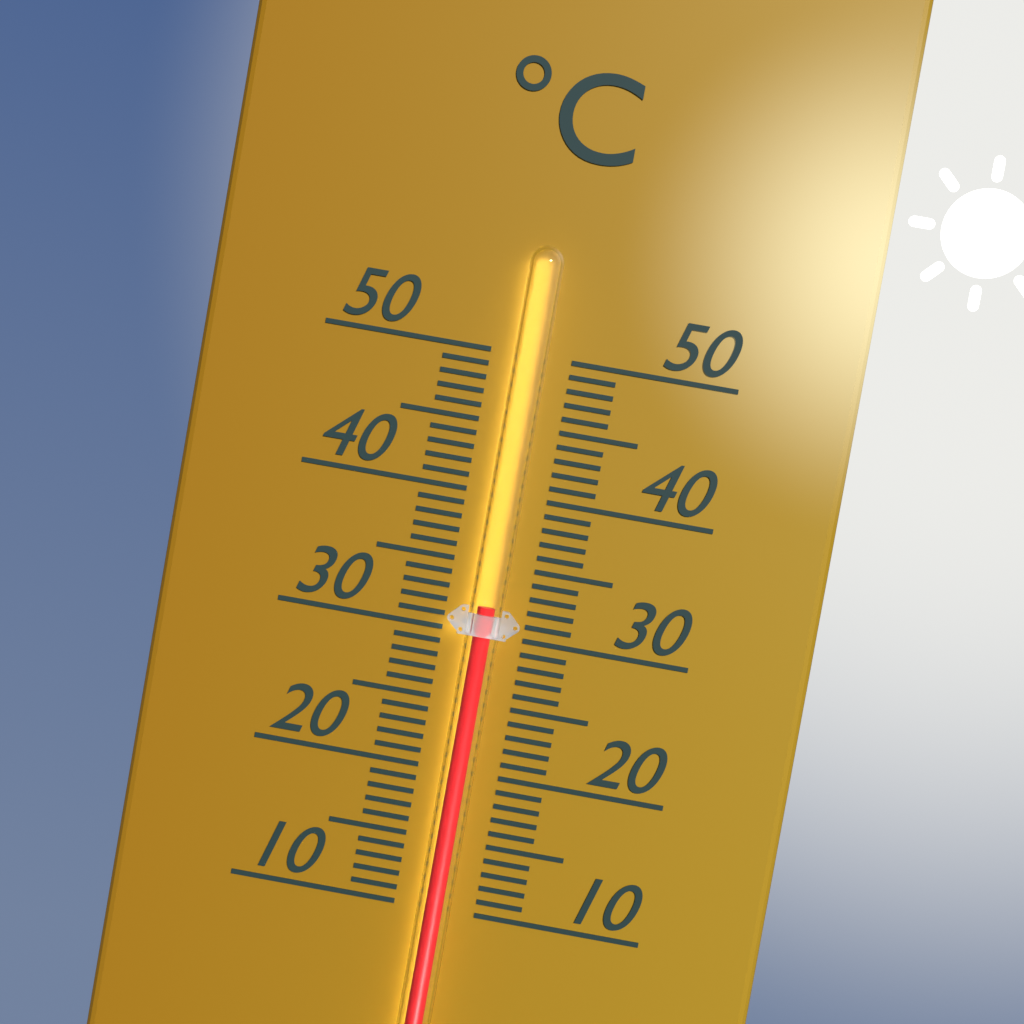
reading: 32 °C
